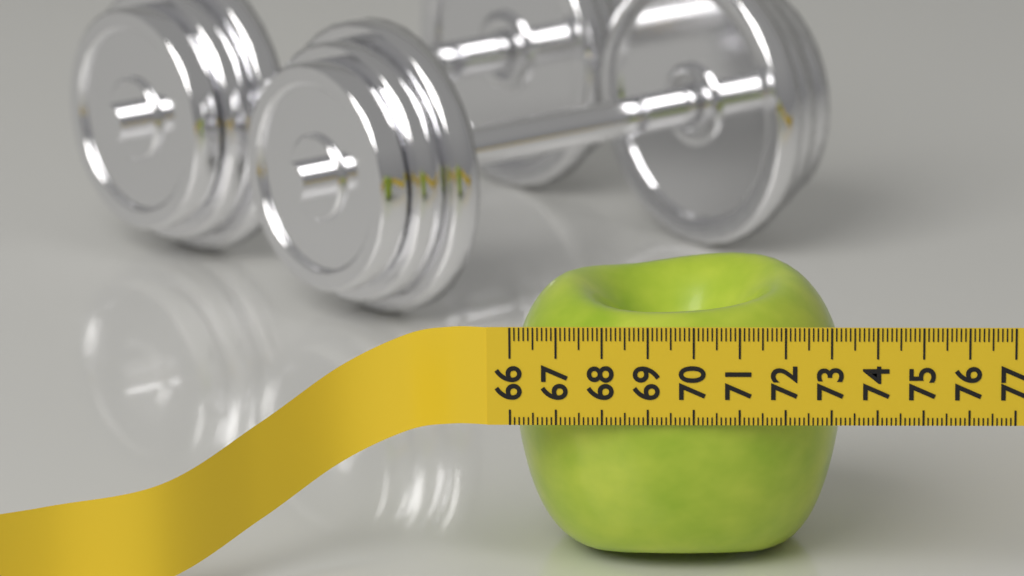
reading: 73.3 (no unit)
